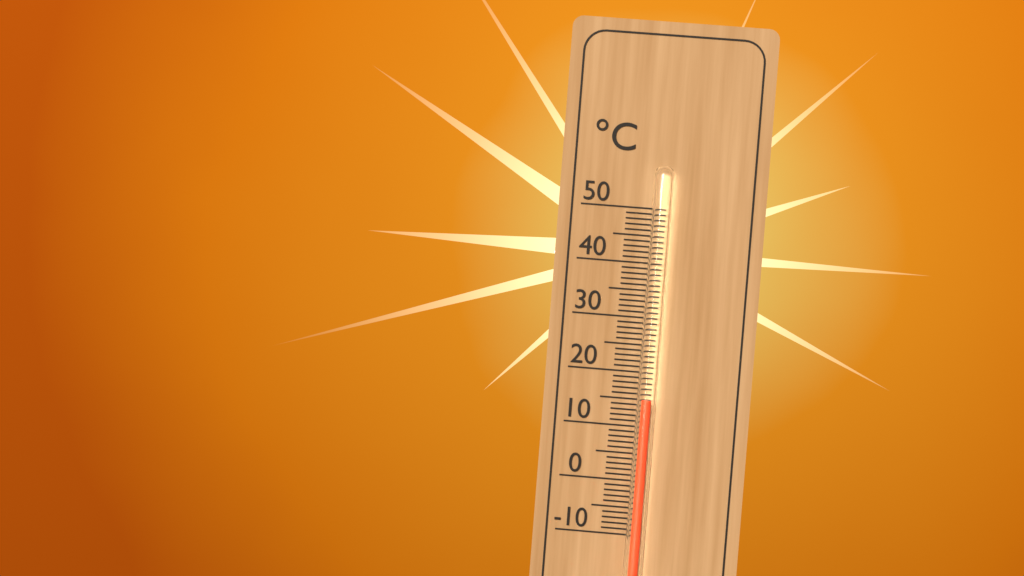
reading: 15 °C
